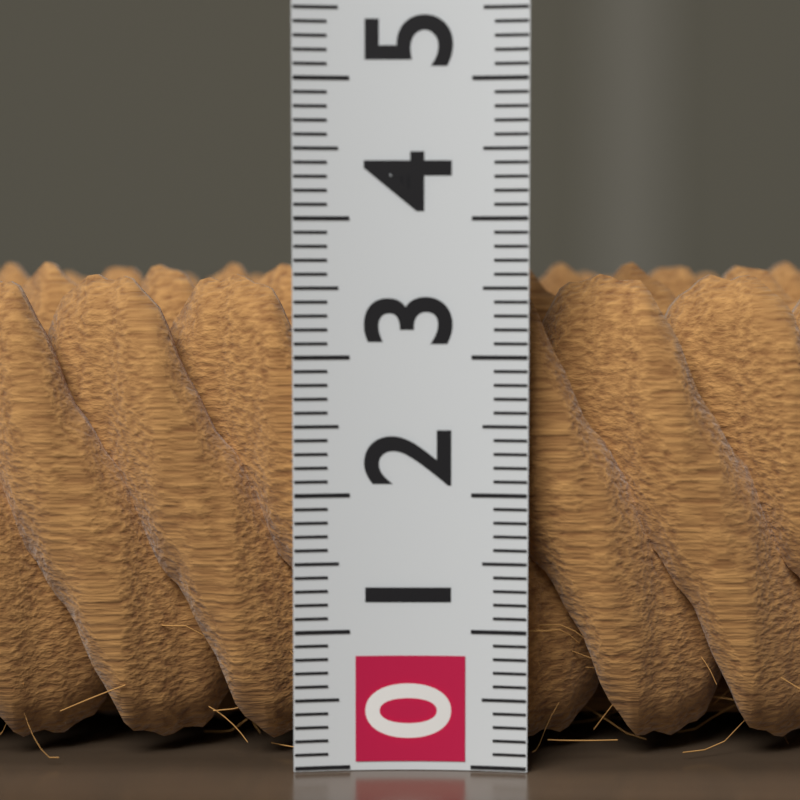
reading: 3.7 (no unit)
